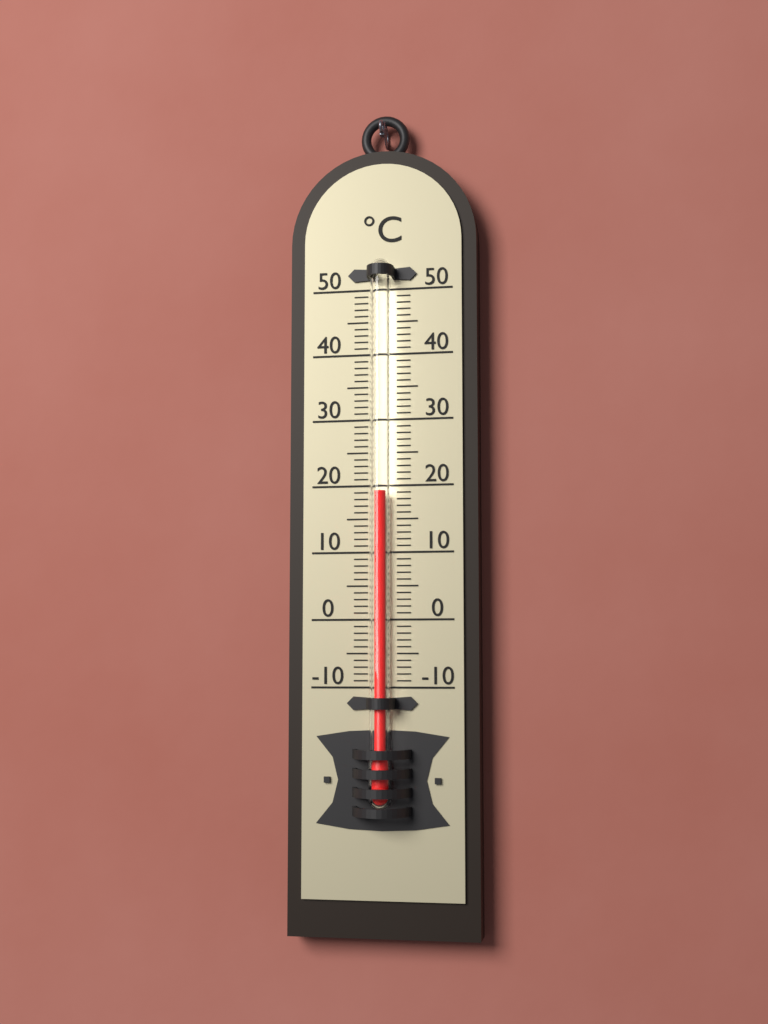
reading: 19 °C
